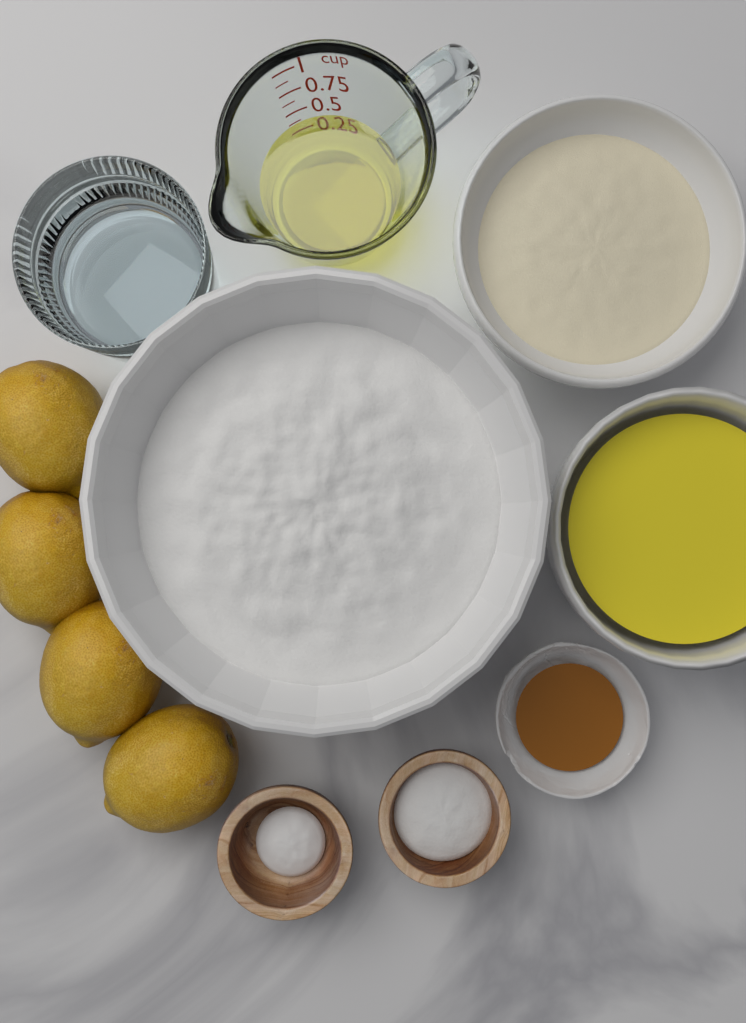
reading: 0.375 cup
